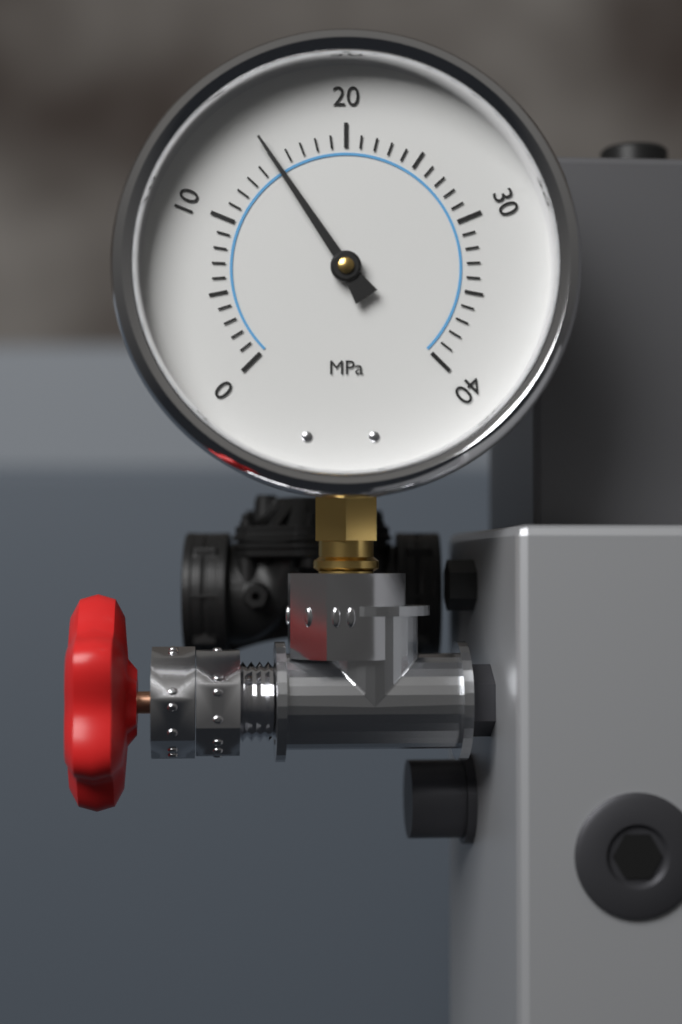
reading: 15 MPa
